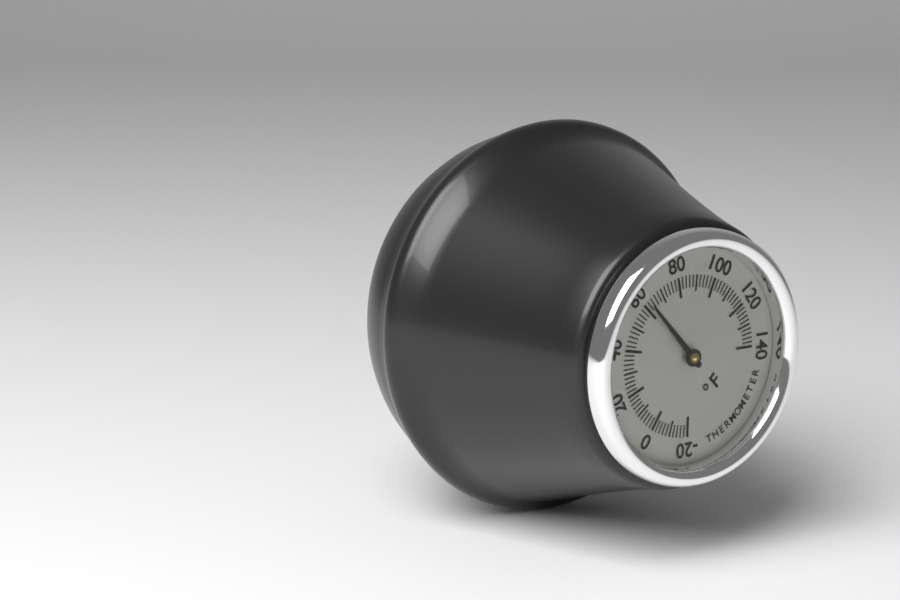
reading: 62 °F
